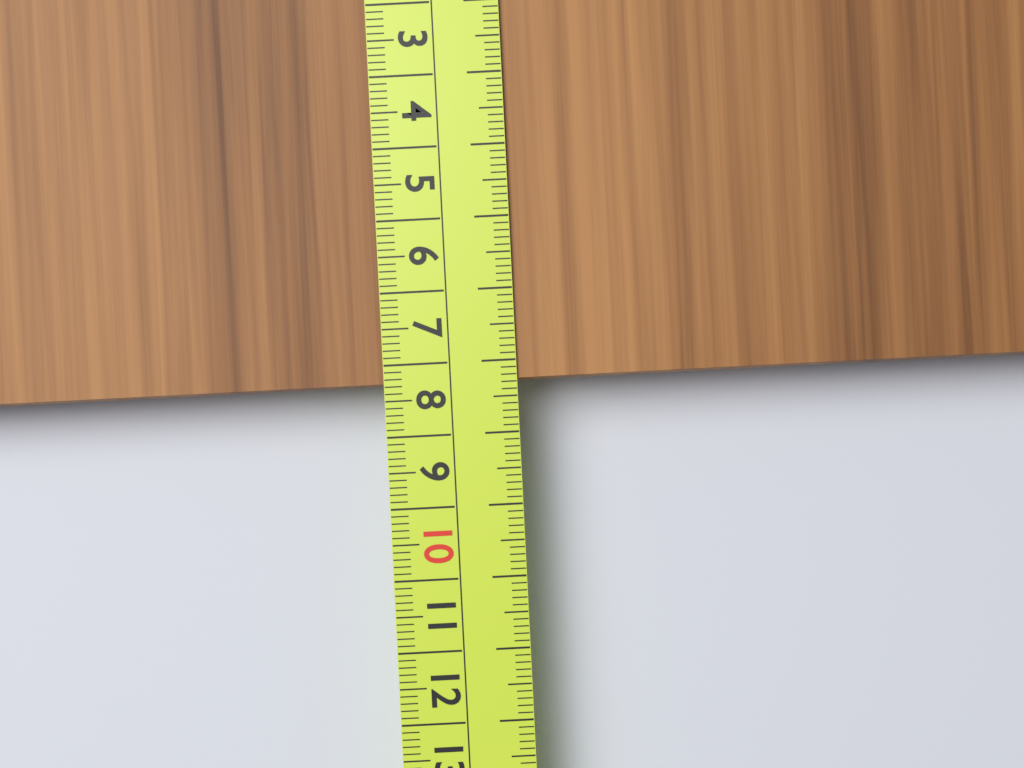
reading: 7.3 cm
